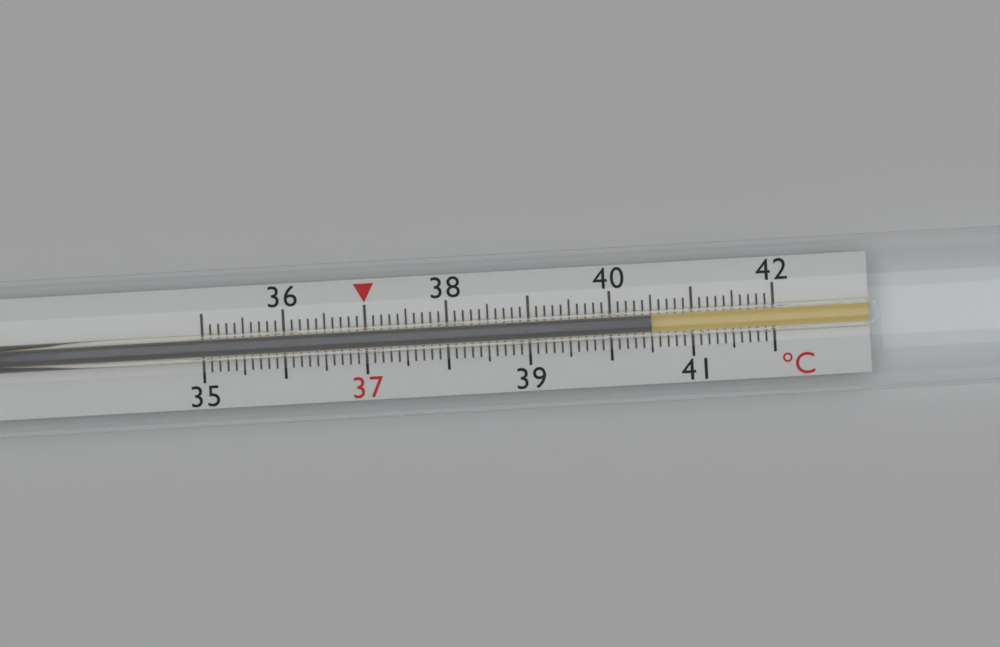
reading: 40.5 °C
